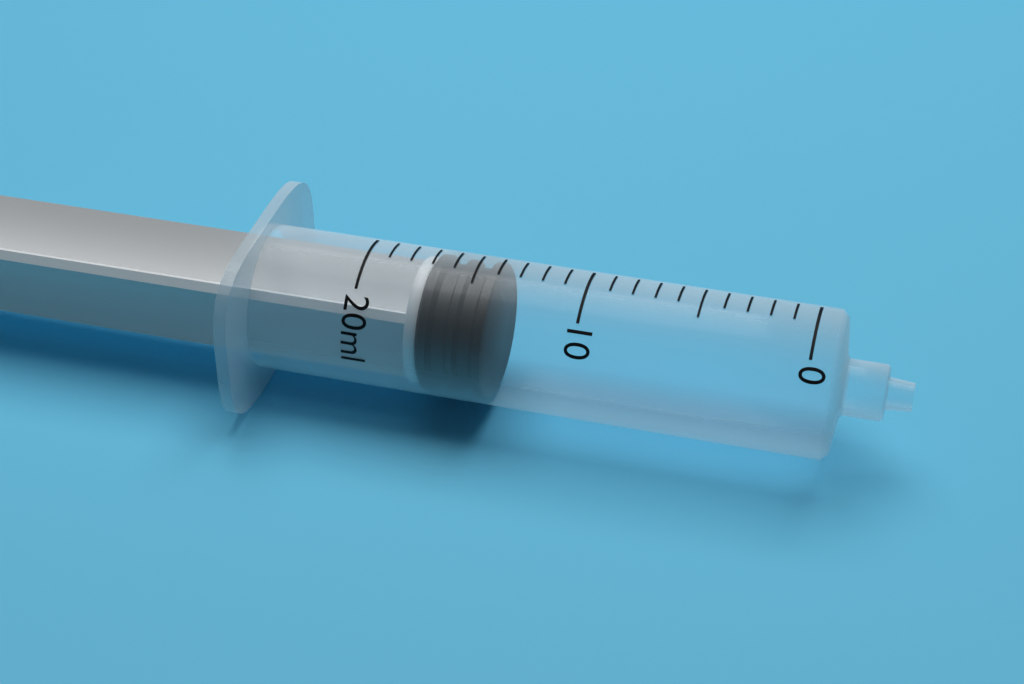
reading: 14 ml
